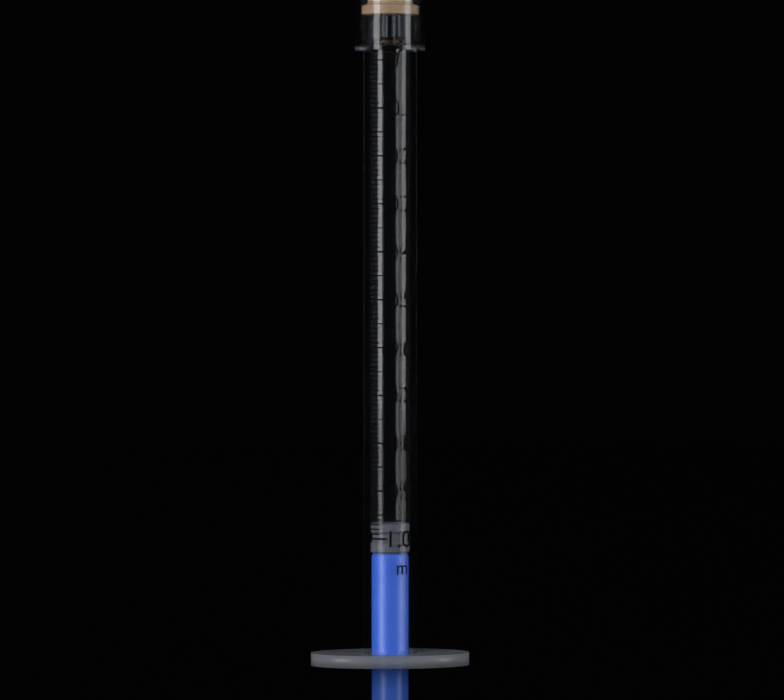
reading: 0.97 ml
